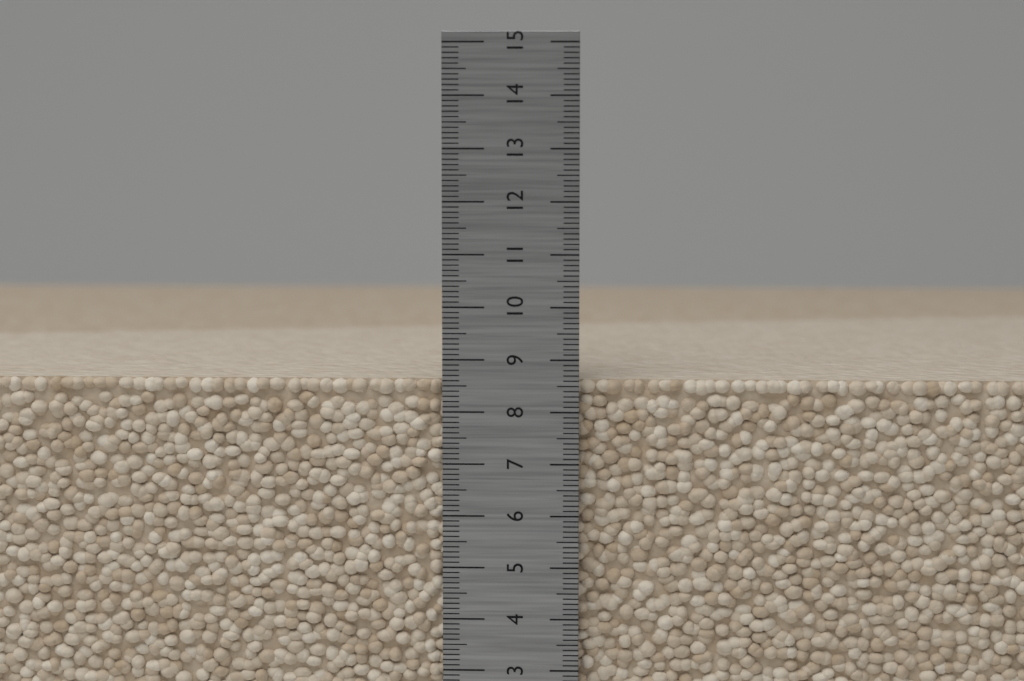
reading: 8.6 cm
